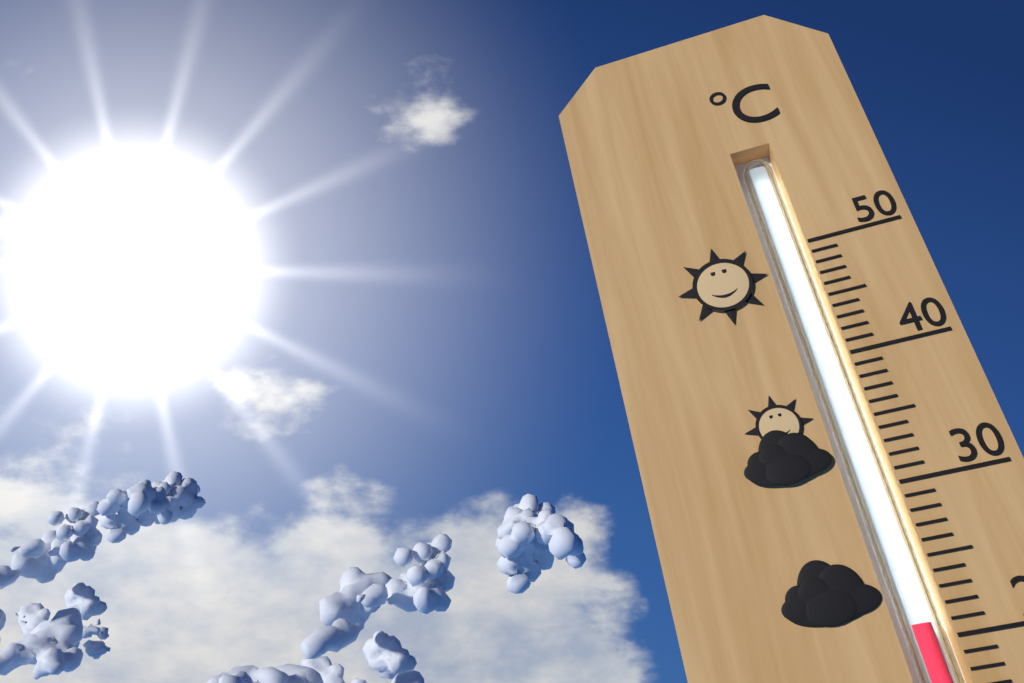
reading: 21 °C
